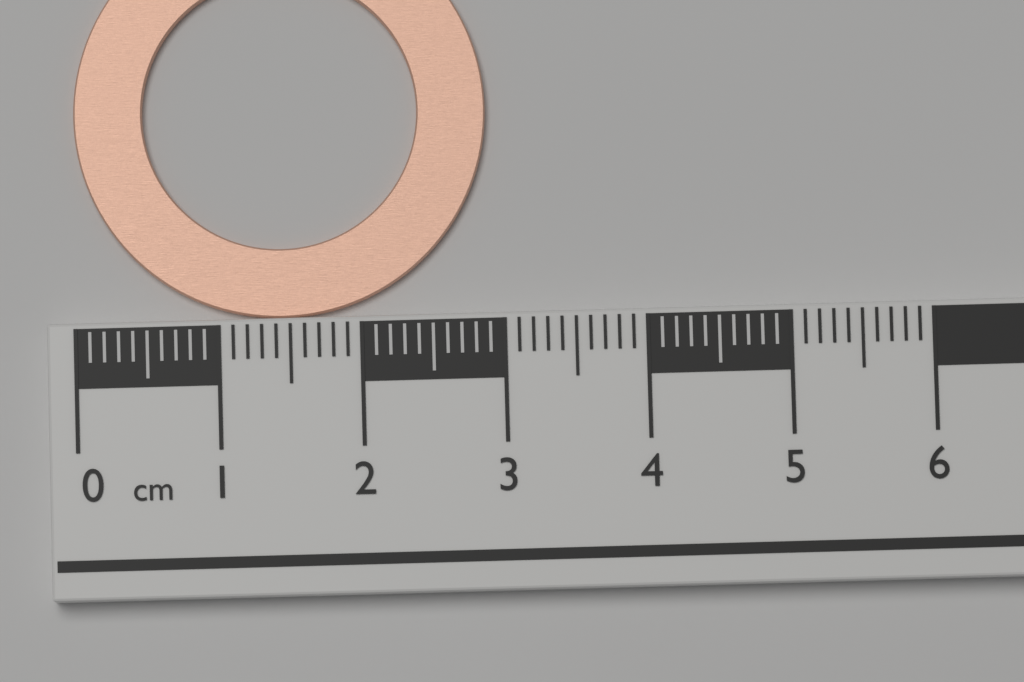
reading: 2.9 cm
